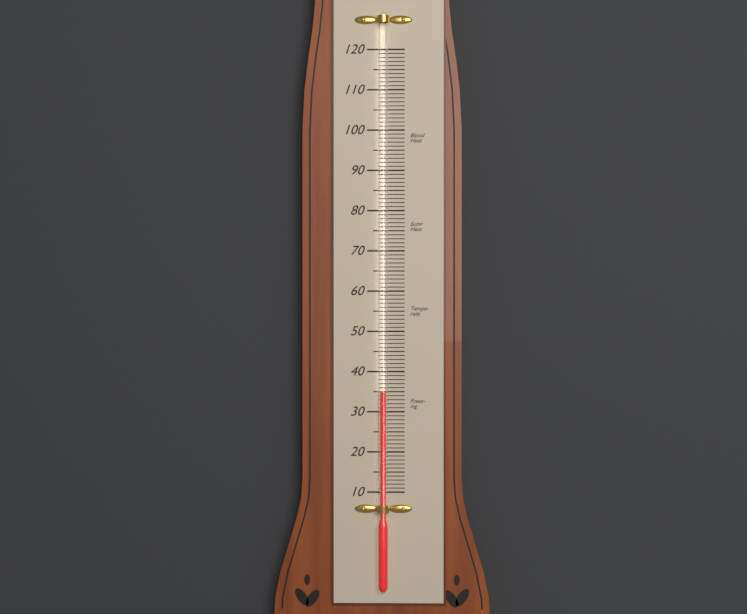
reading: 35 (no unit)
